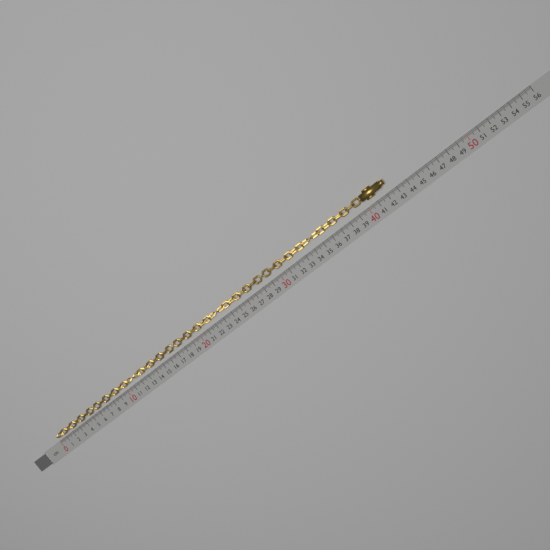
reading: 42.4 cm
